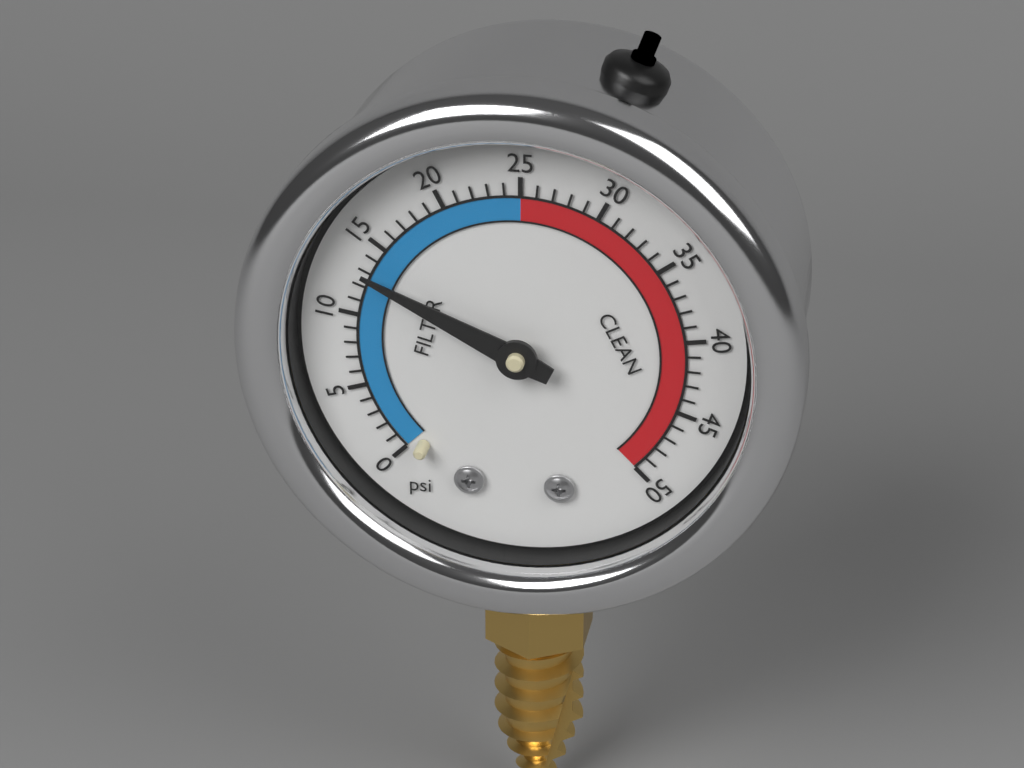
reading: 13 psi
